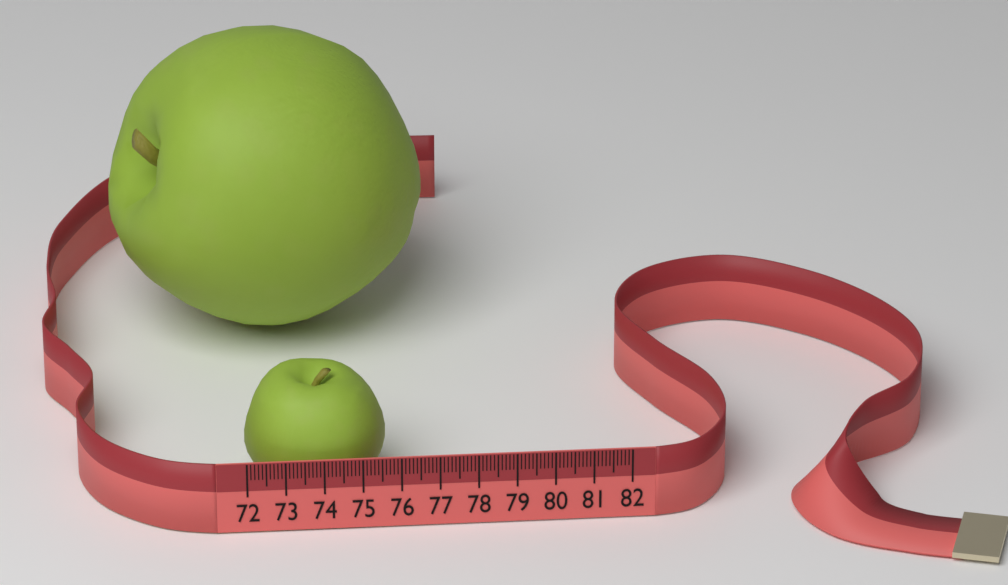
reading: 75.7 (no unit)
